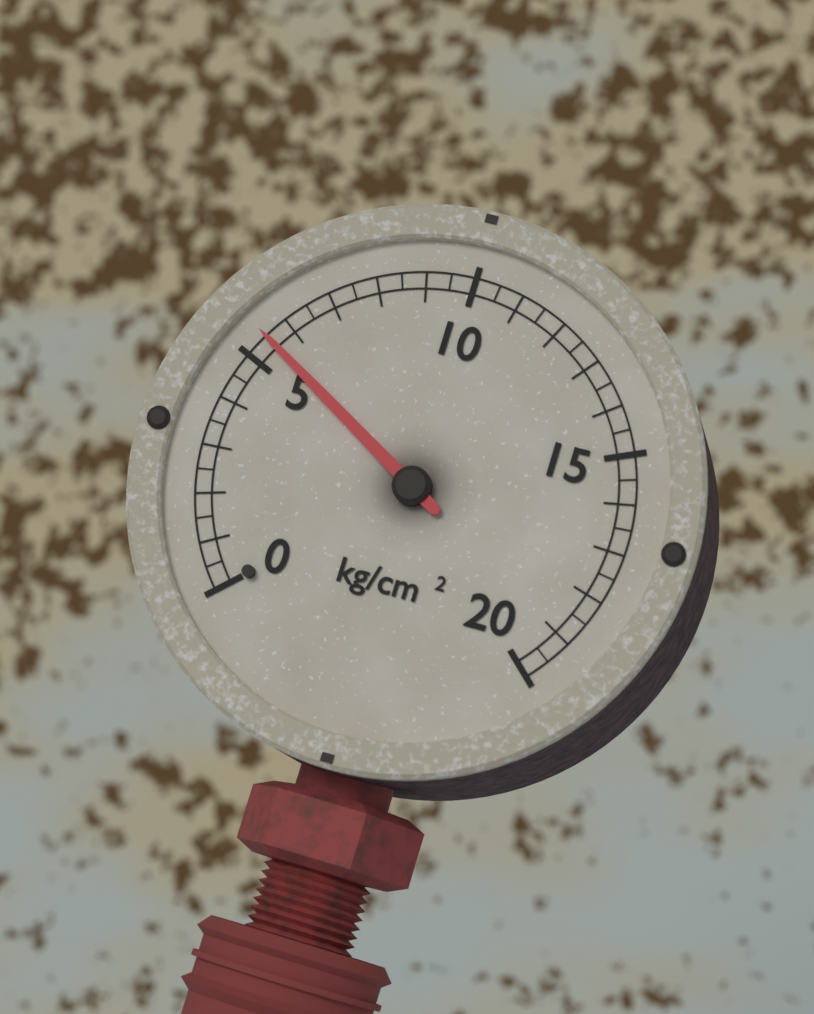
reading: 5.5 kg/cm²
